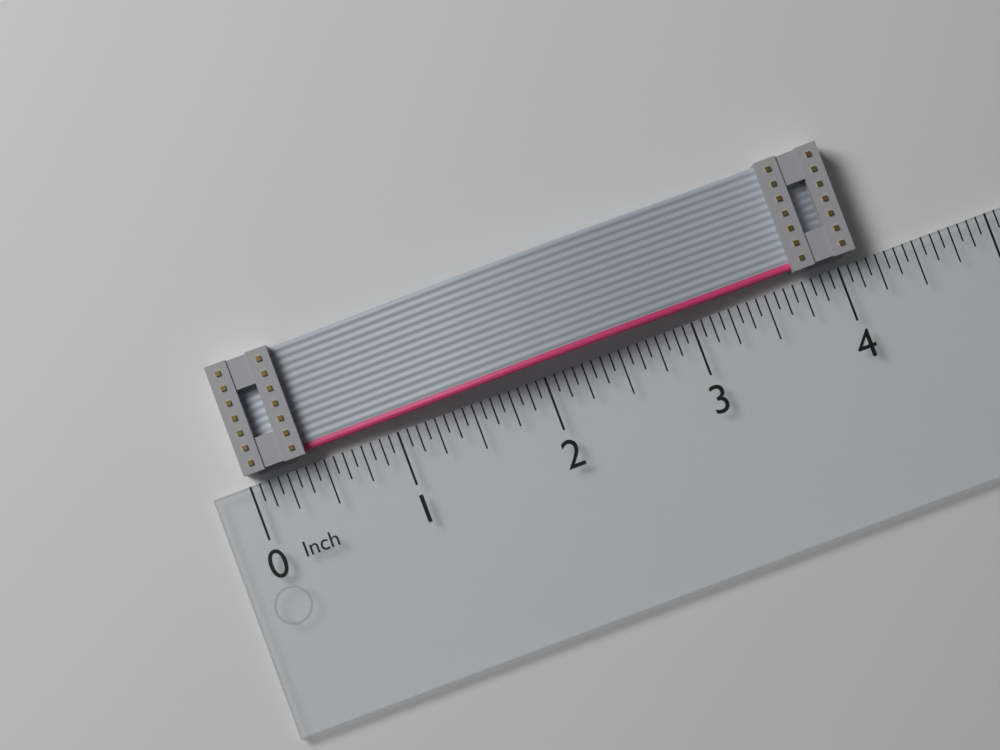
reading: 4.1250 in
